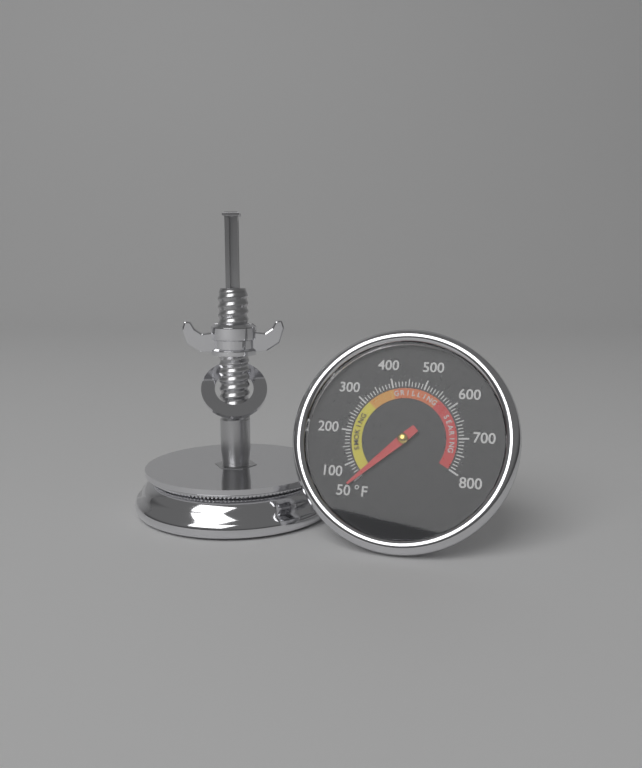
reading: 55 °F
